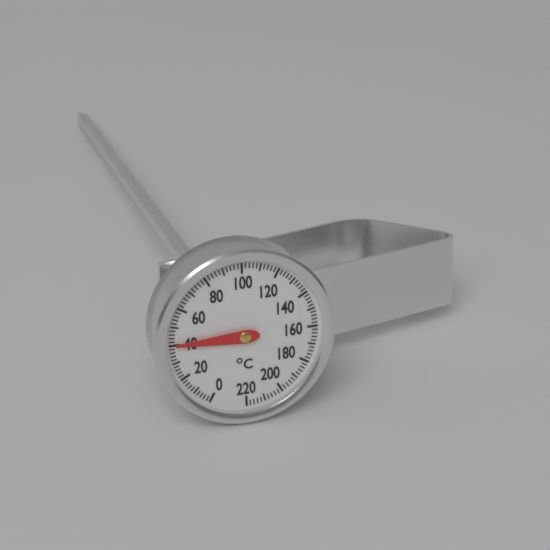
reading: 40 °C
